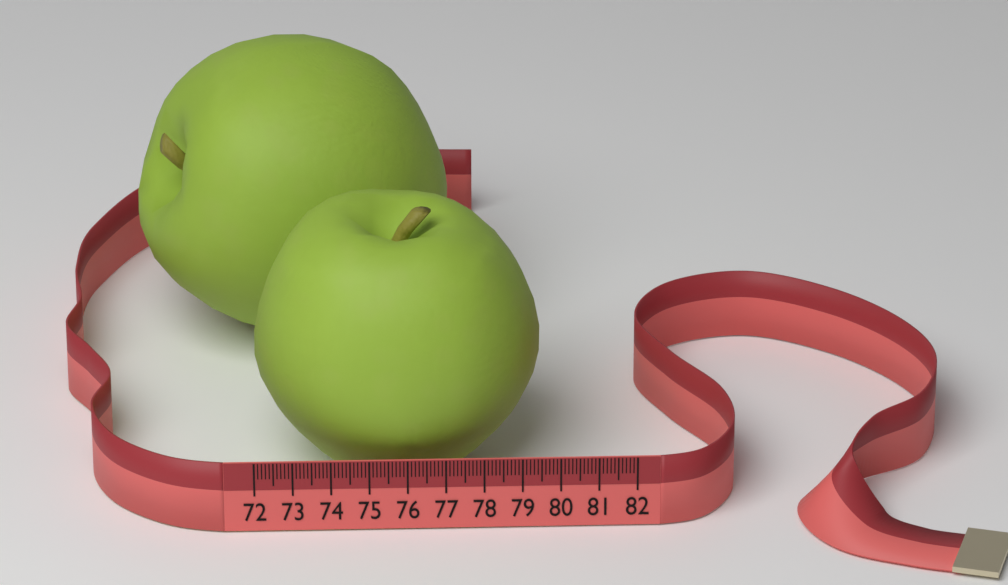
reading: 79.6 (no unit)
